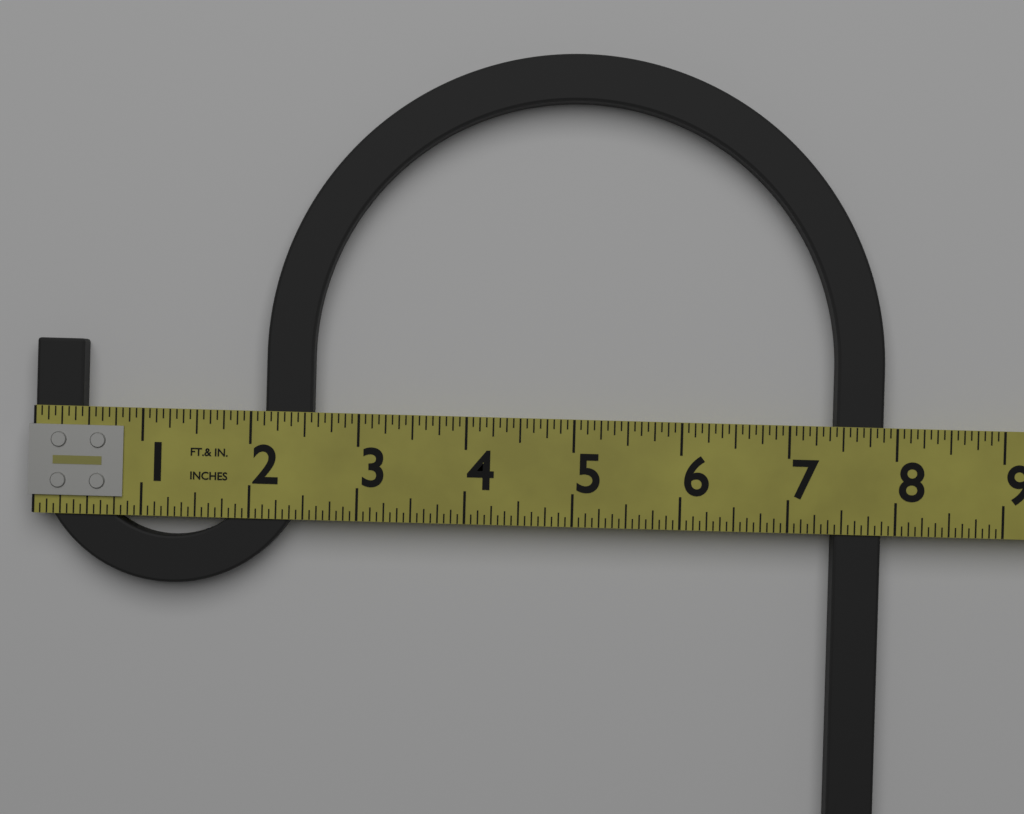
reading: 7.8750 in
